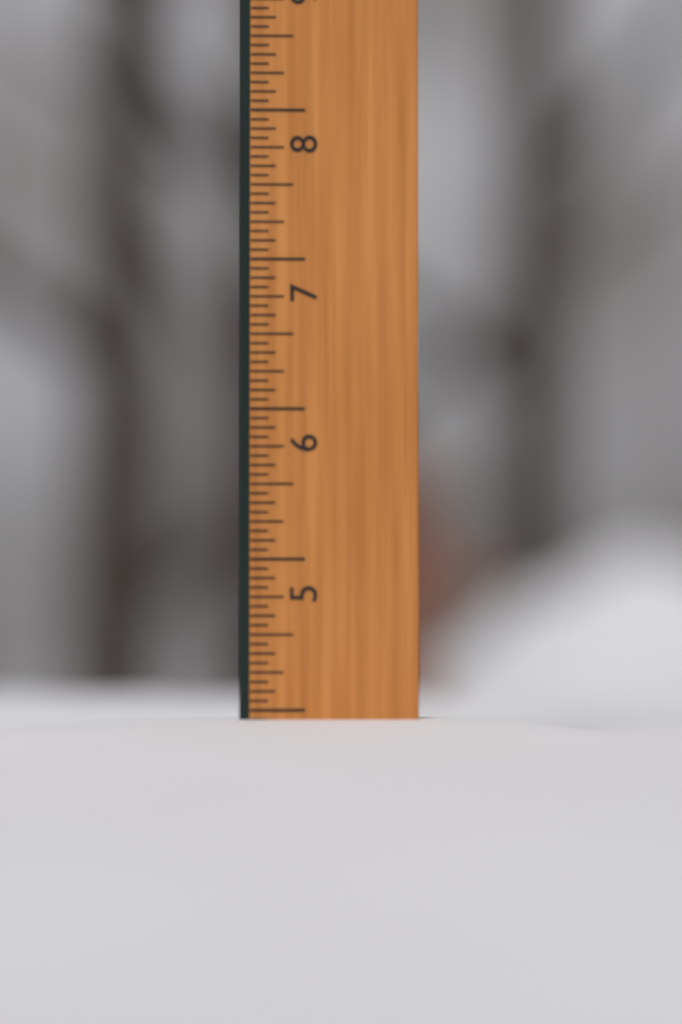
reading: 3.9375 in
